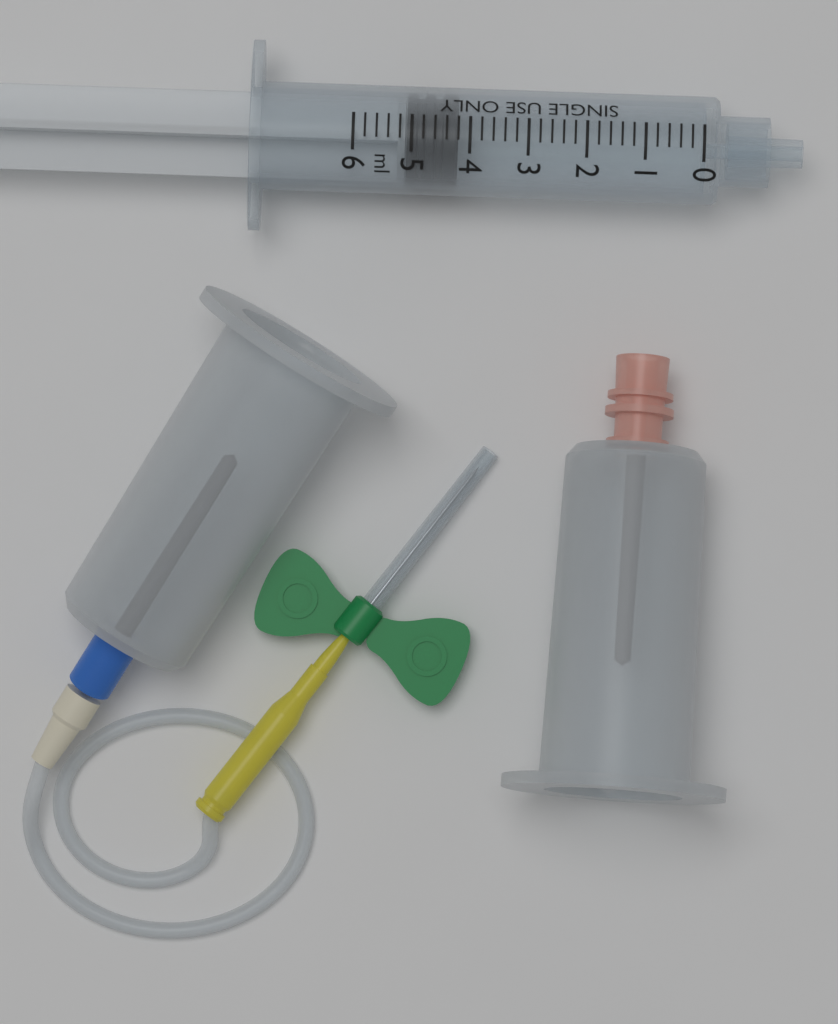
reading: 4.2 ml
